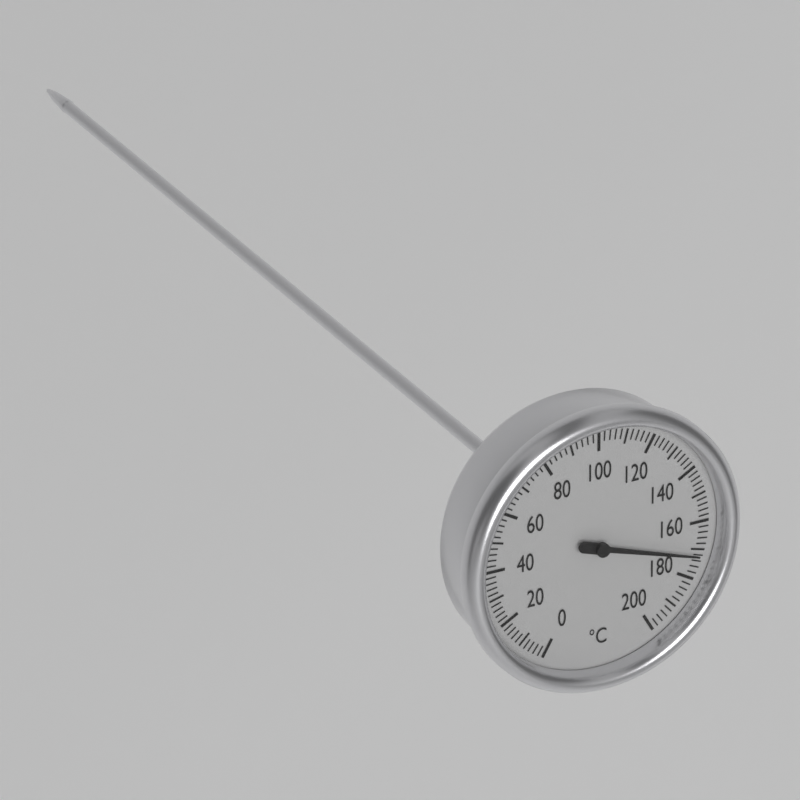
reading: 172 °C
